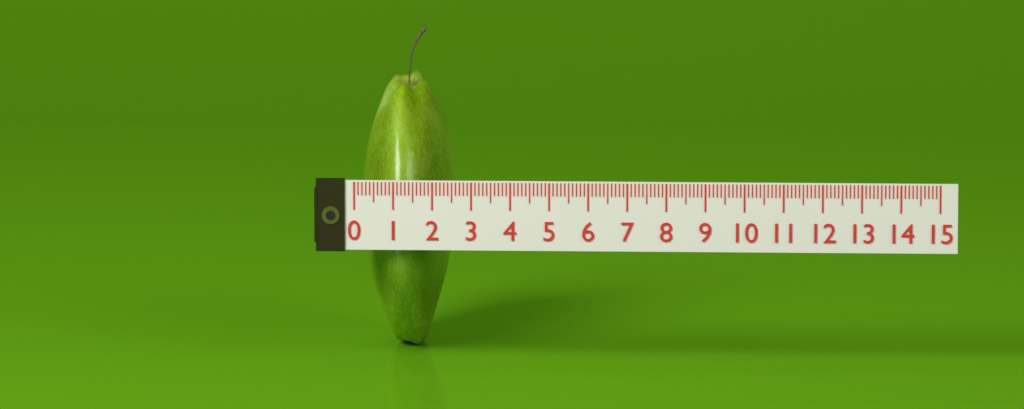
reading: 2.4 (no unit)
